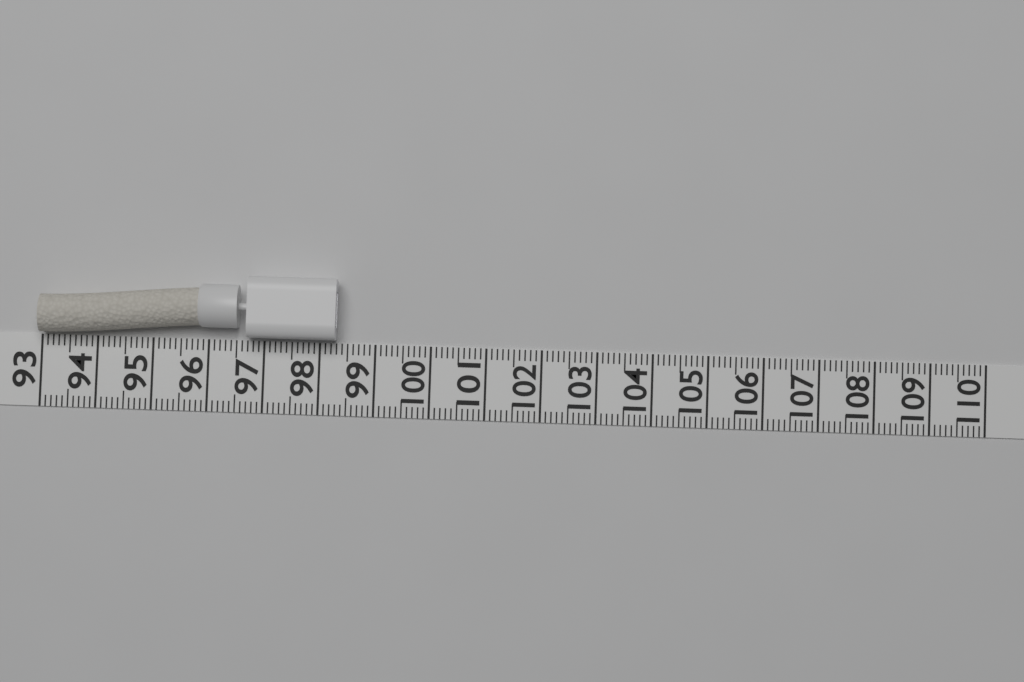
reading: 98.3 (no unit)
